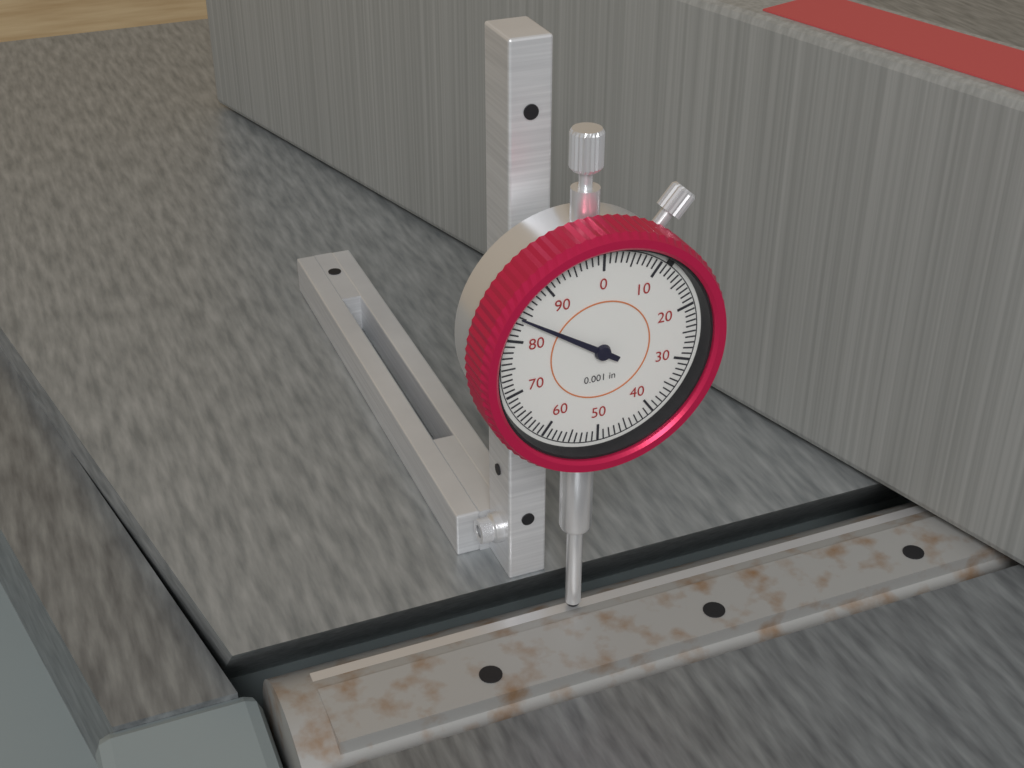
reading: 0.084 in
